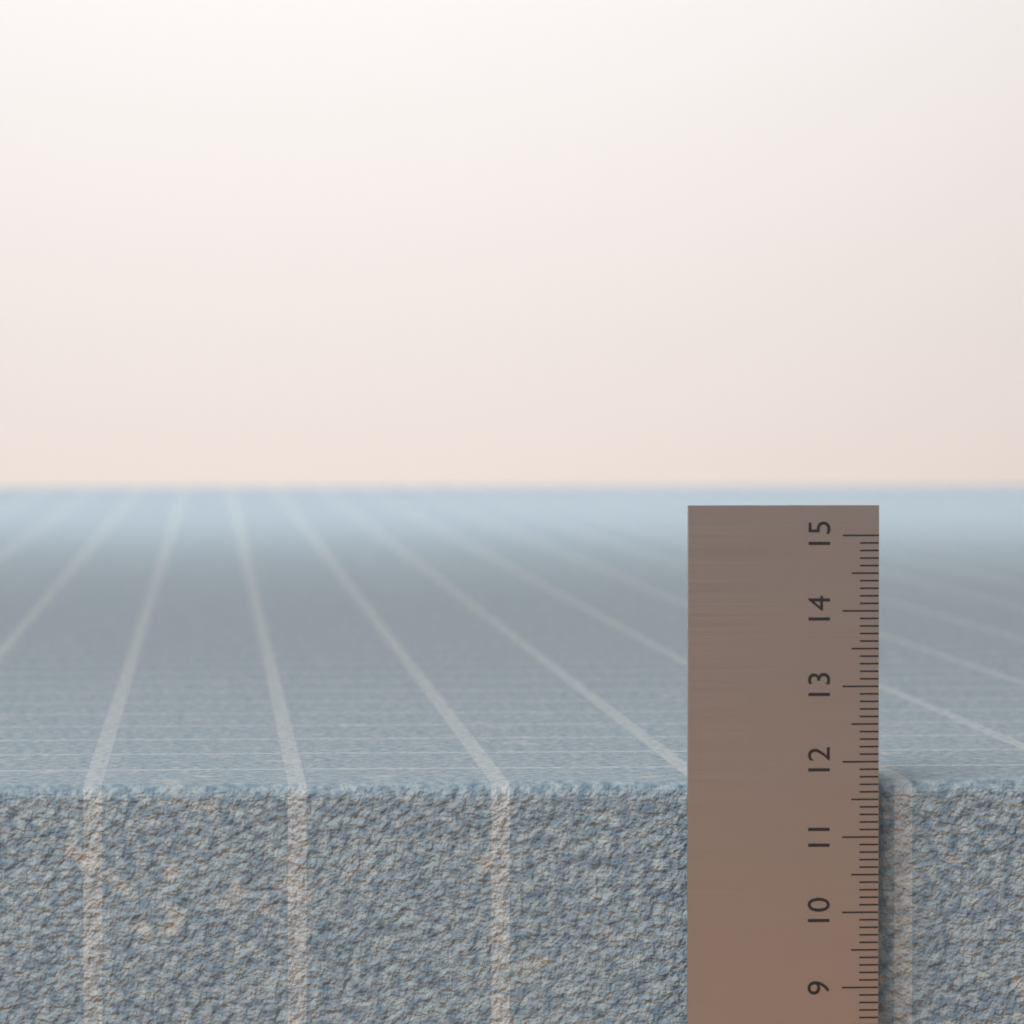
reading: 11.7 (no unit)
